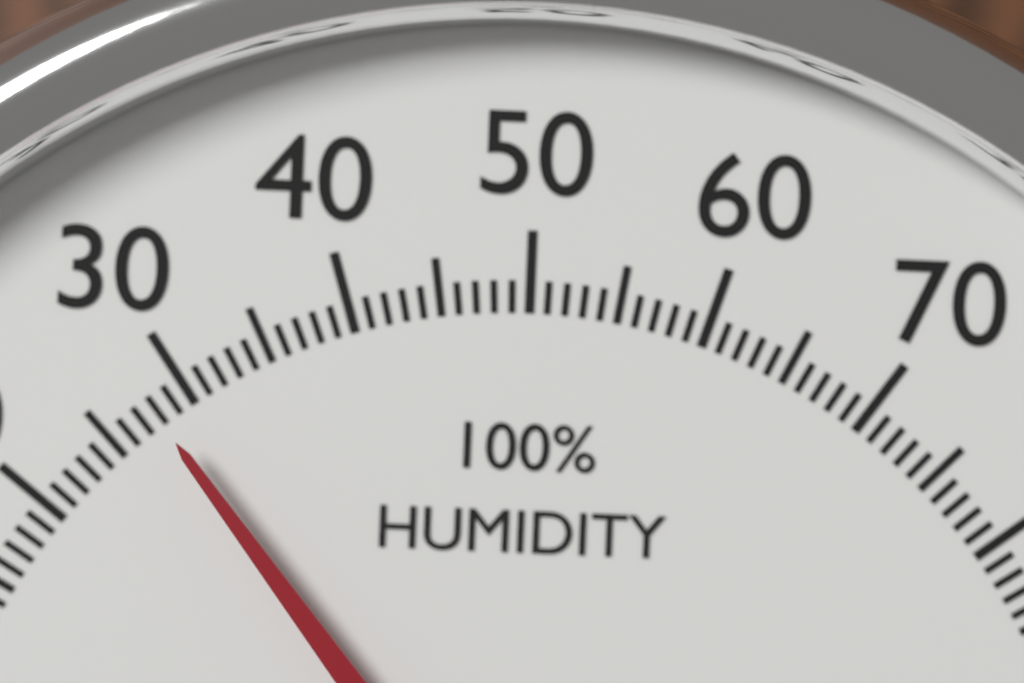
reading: 28 %
